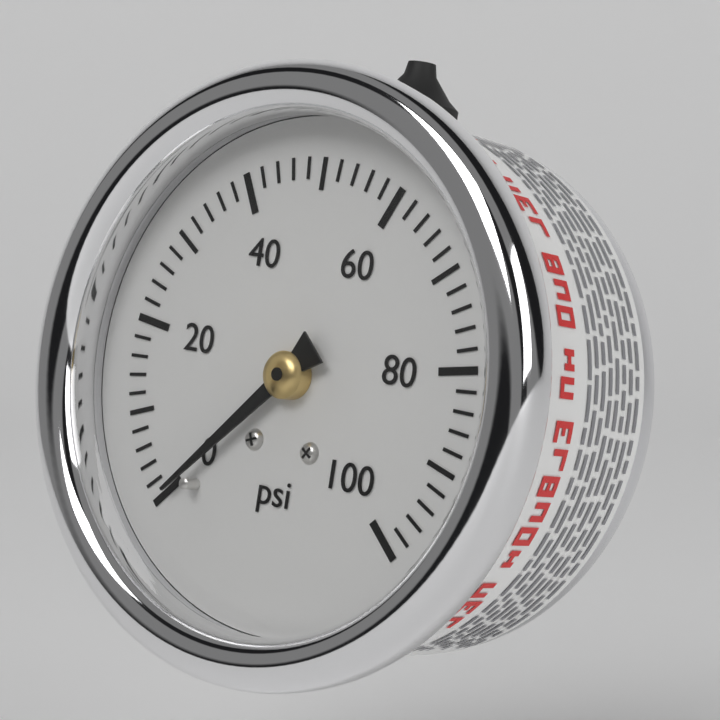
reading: 0 psi
